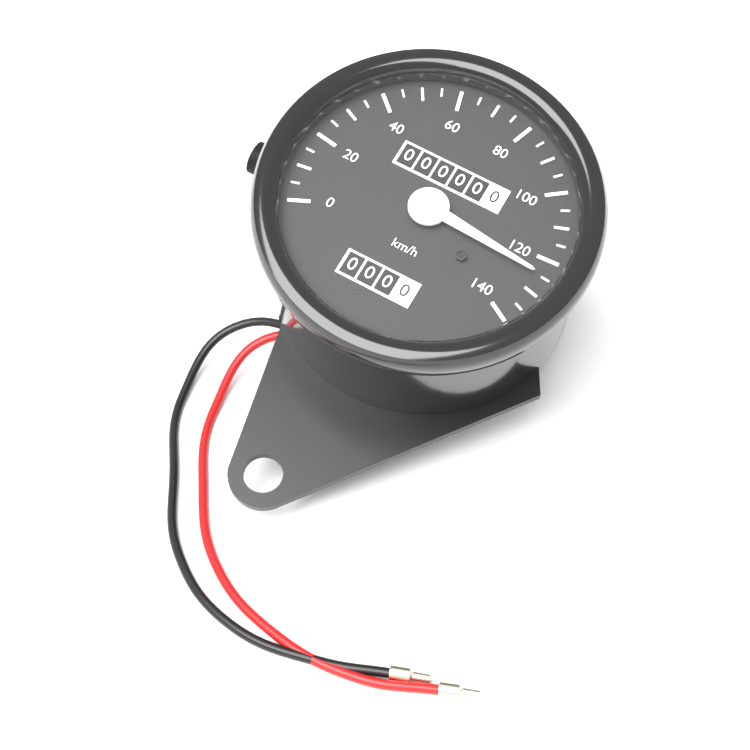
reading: 125 km/h
